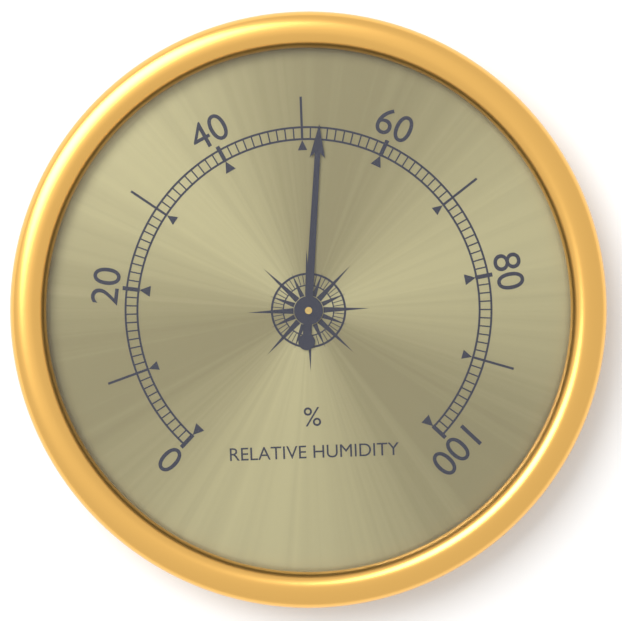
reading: 52 %
